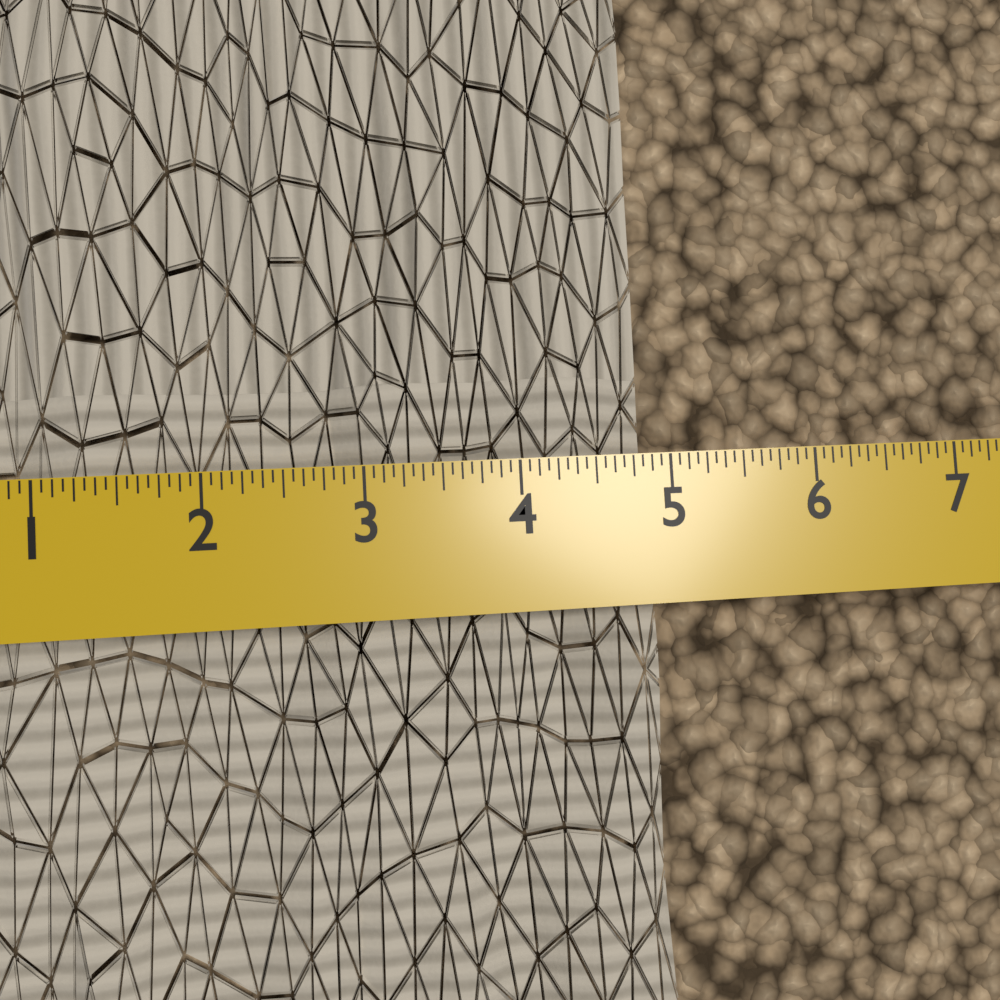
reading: 4.8750 in
